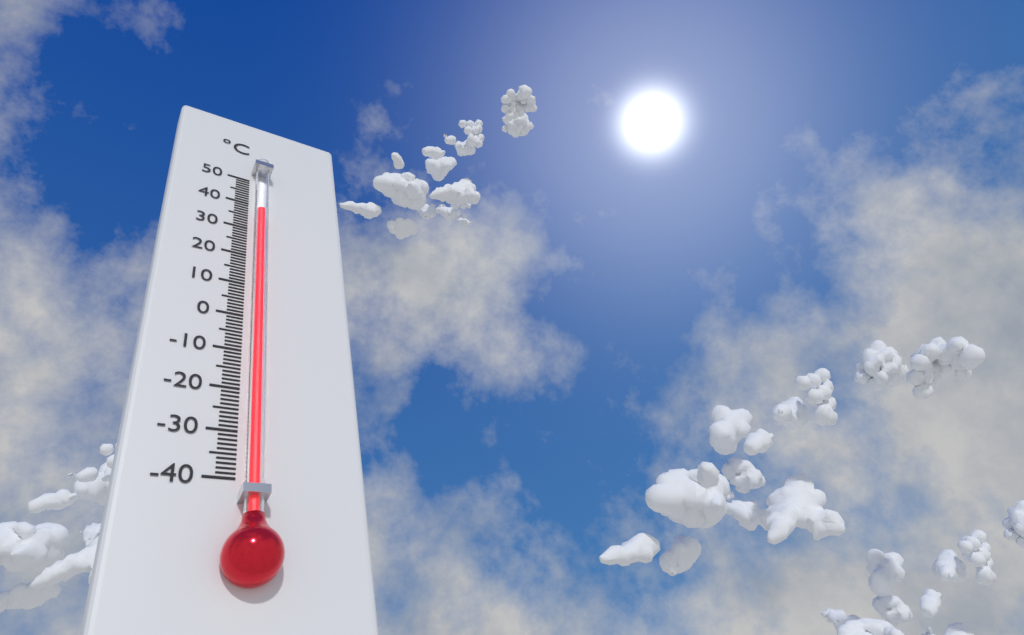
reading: 36 °C
